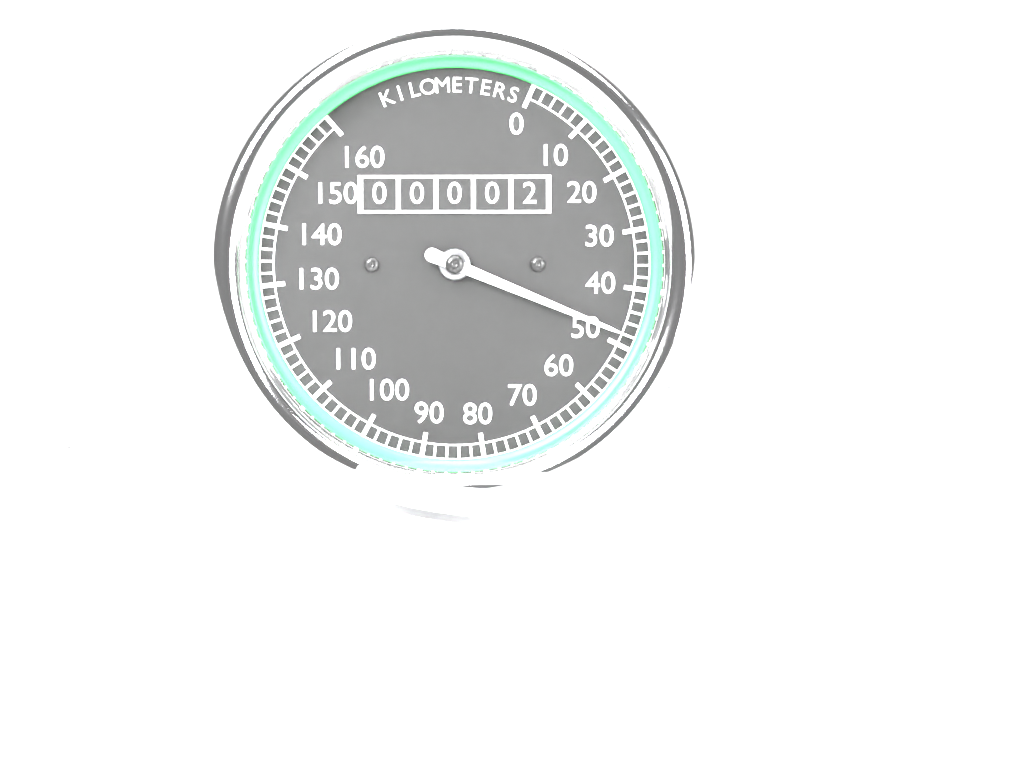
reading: 48 km/h
